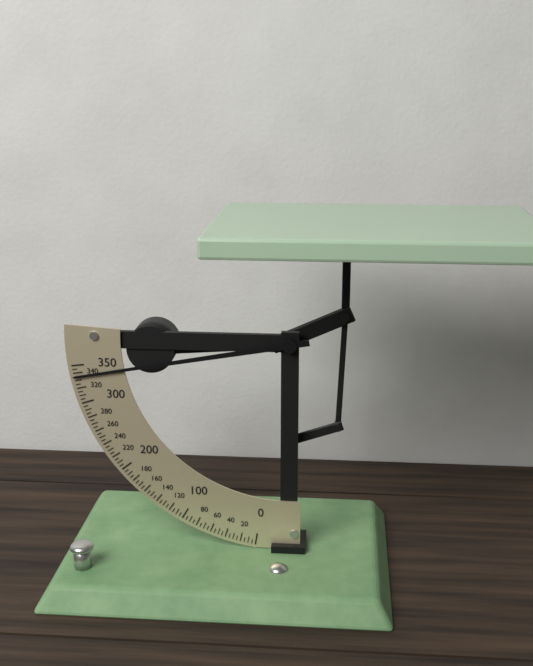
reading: 335 (no unit)
